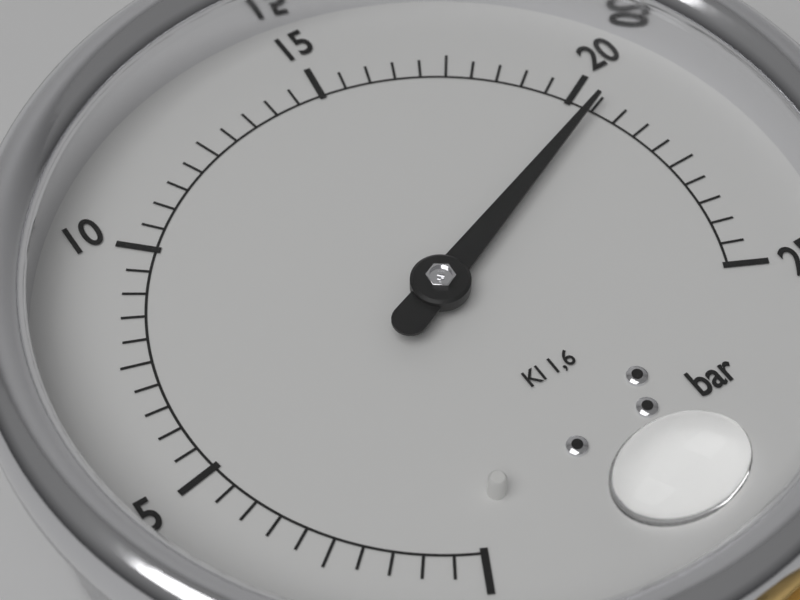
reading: 20.5 bar
